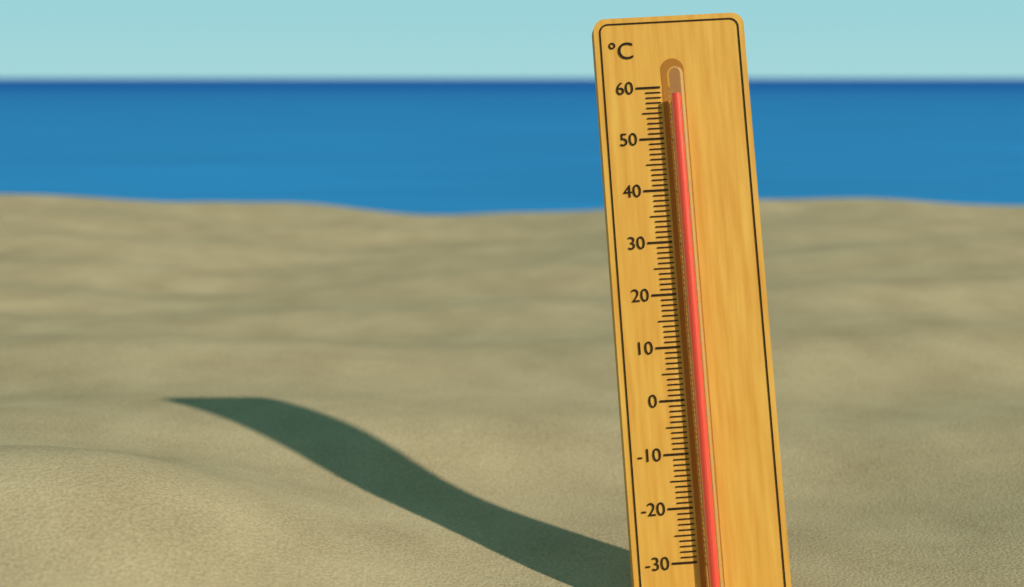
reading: 58 °C
